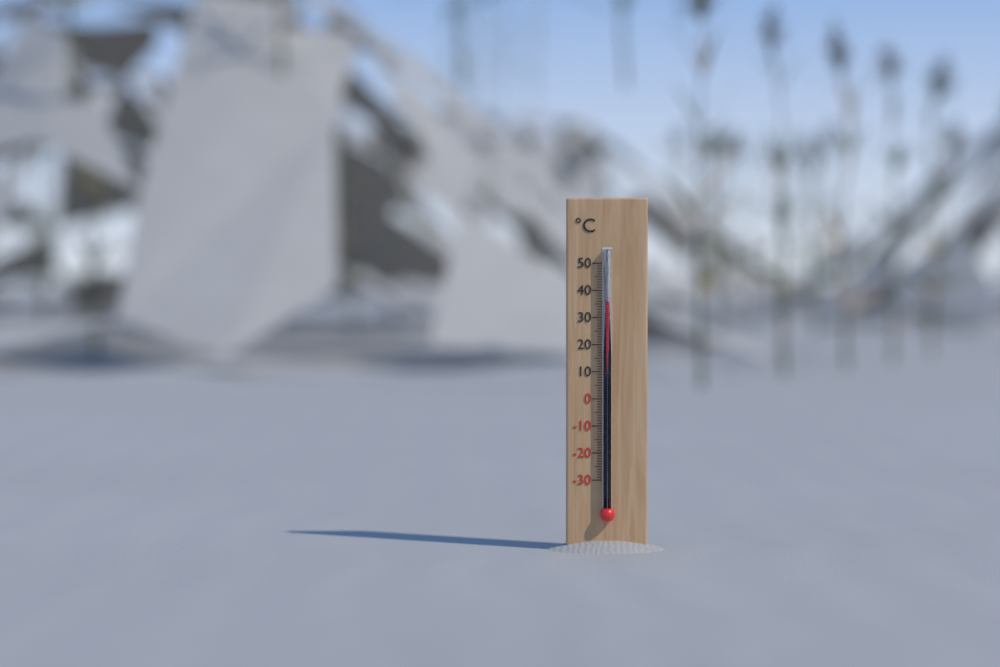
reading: 36 °C
